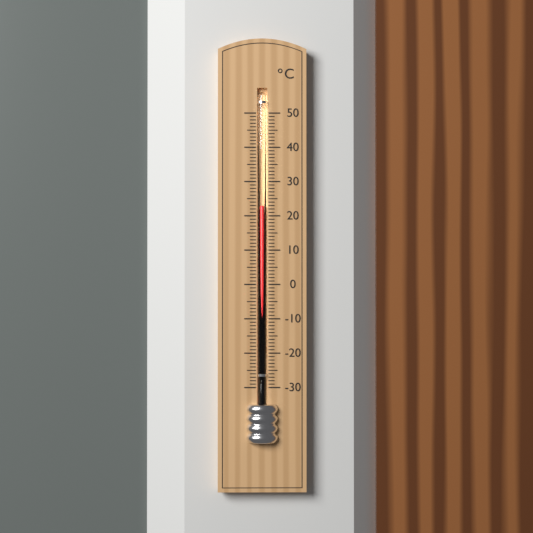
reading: 23 °C
